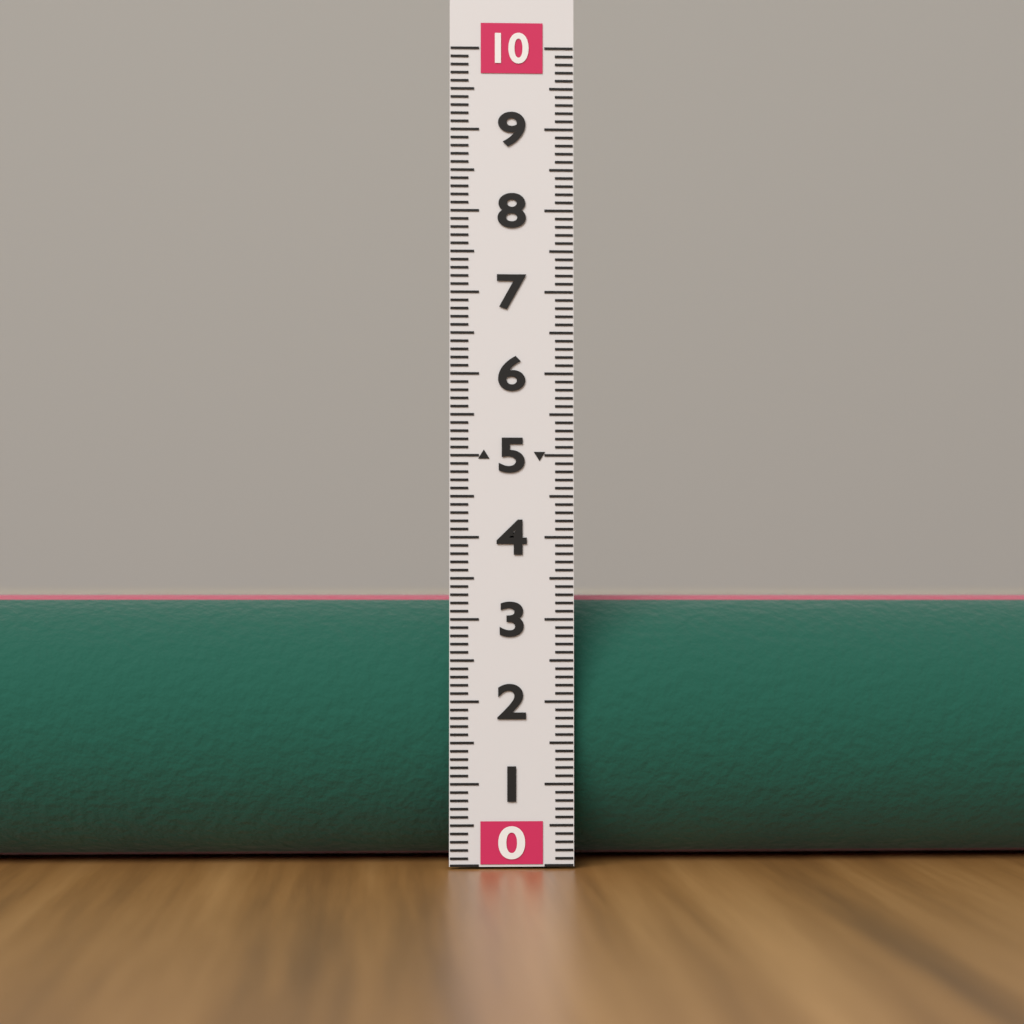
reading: 3.3 (no unit)
